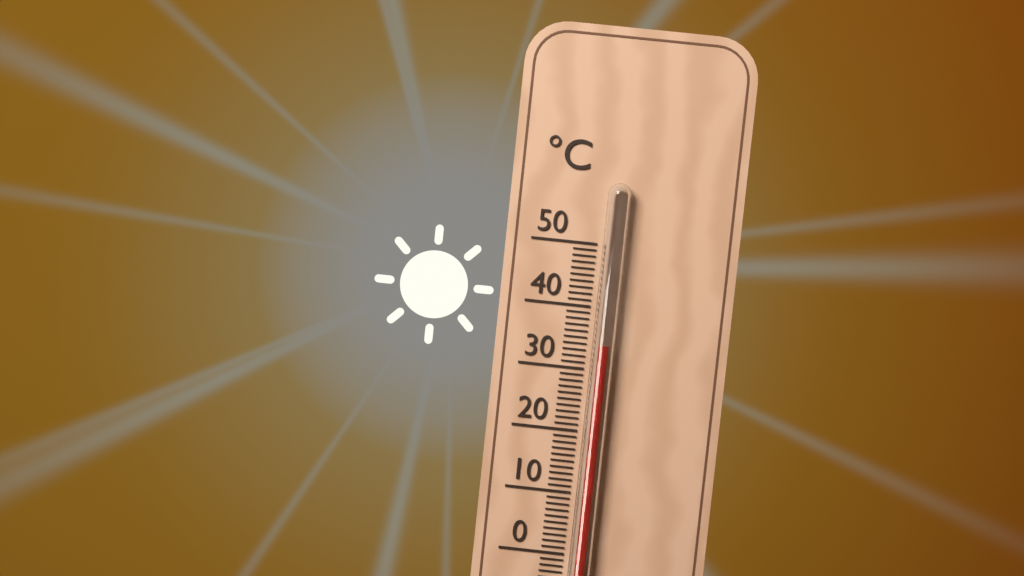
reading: 34 °C
